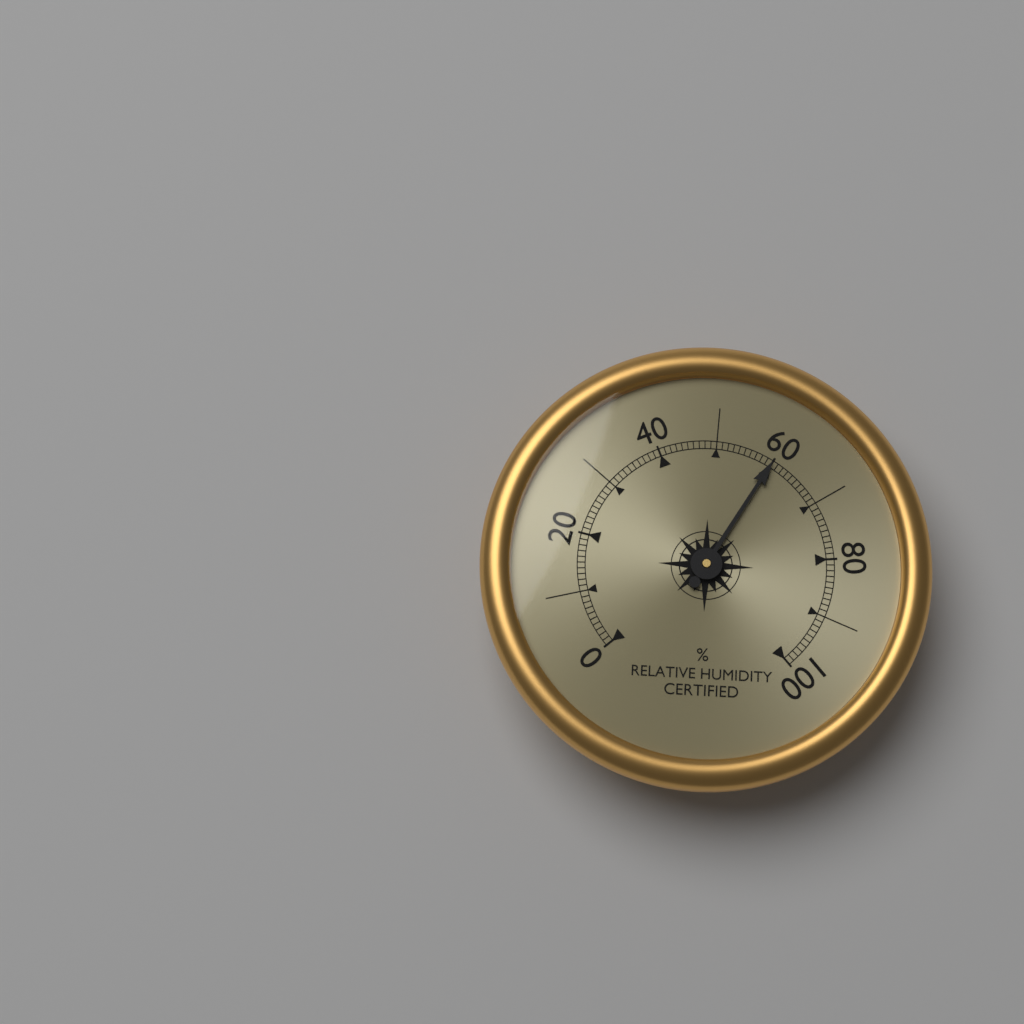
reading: 60 %
